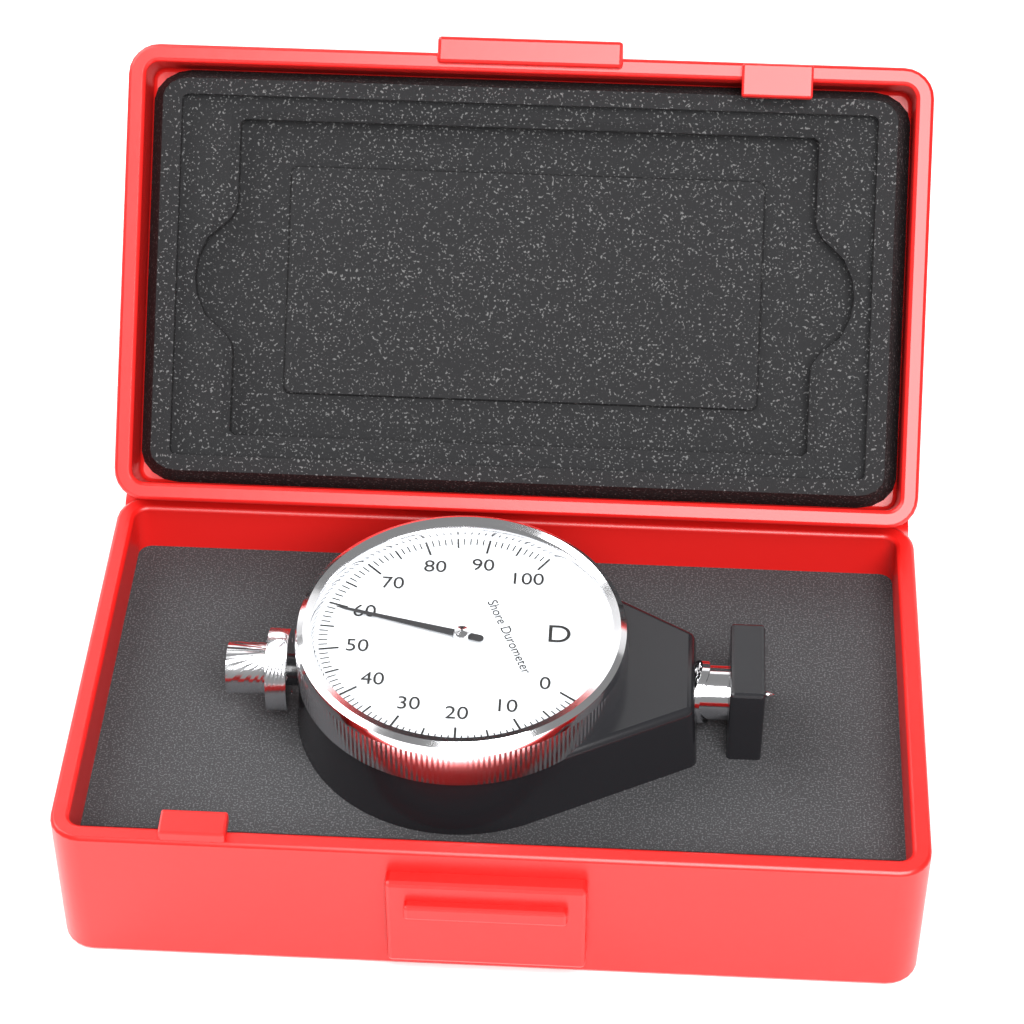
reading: 59 Shore D
